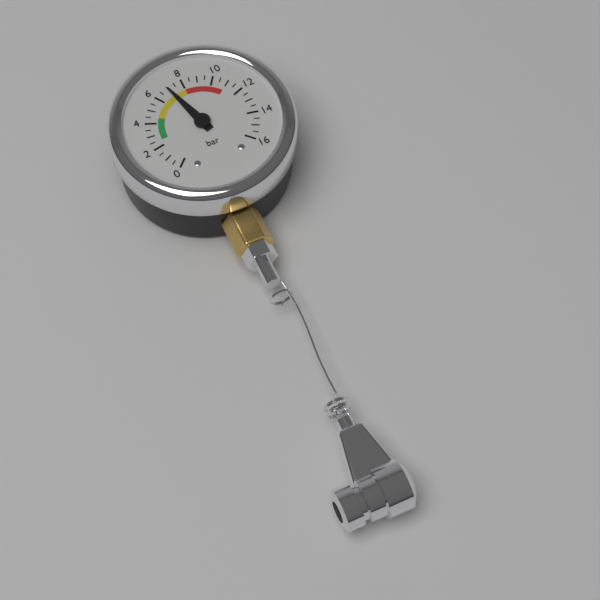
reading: 7.0 bar
